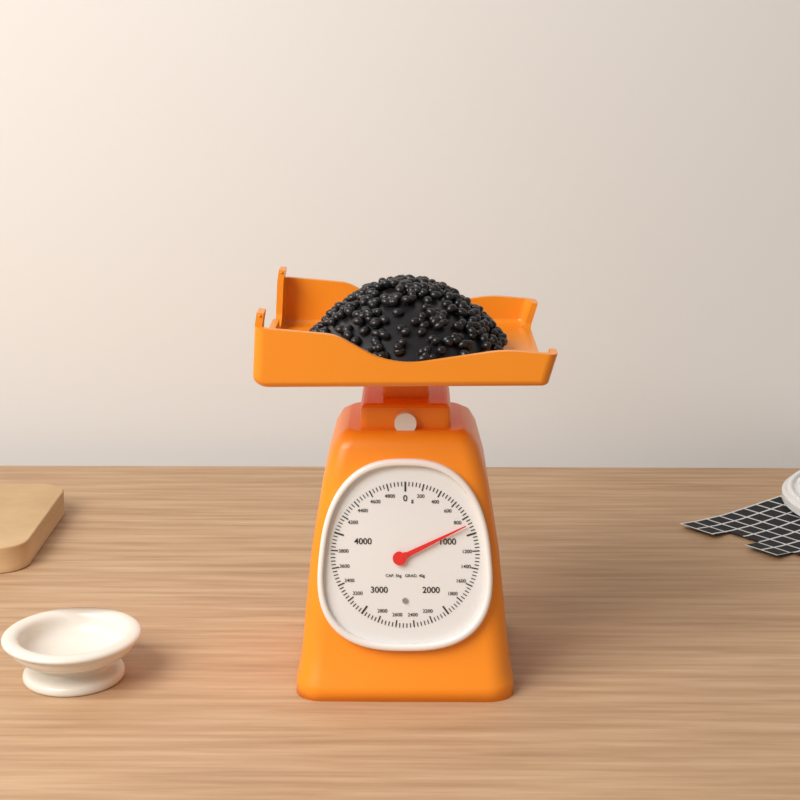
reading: 880 g
